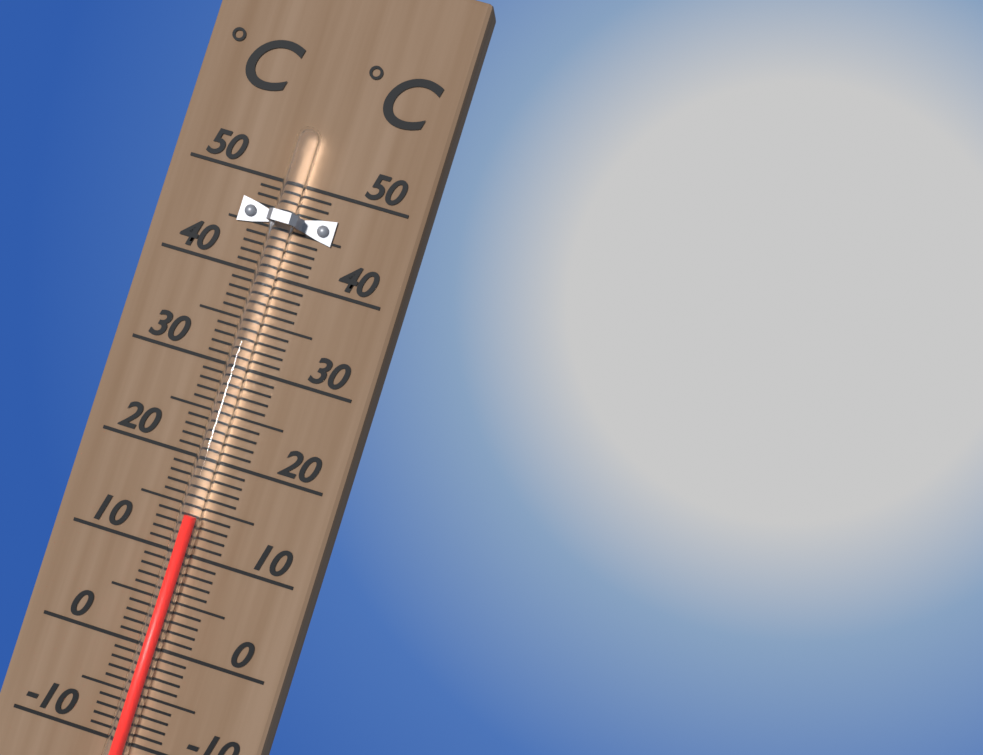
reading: 14 °C
